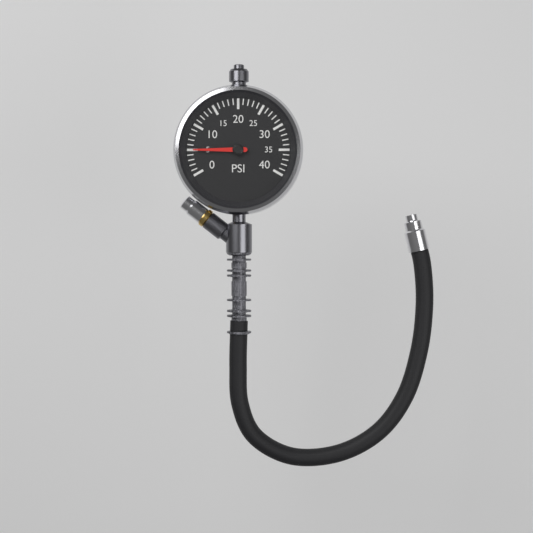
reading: 5 psi
